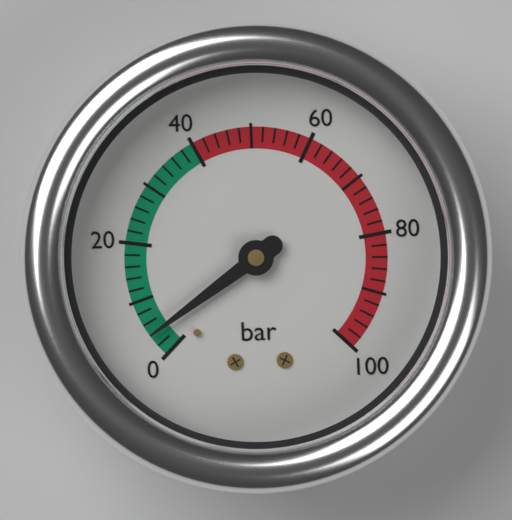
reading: 4 bar
